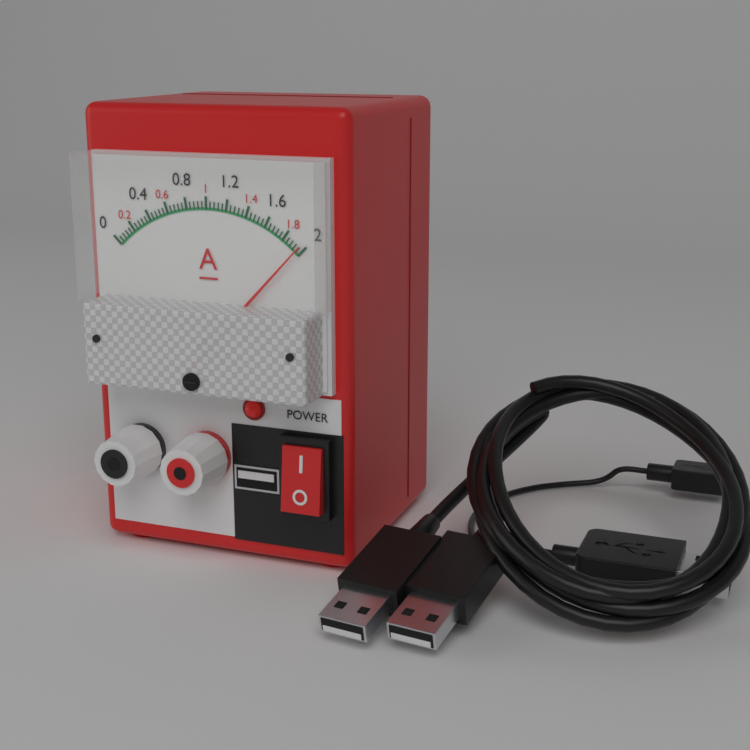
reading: 1.96 A
